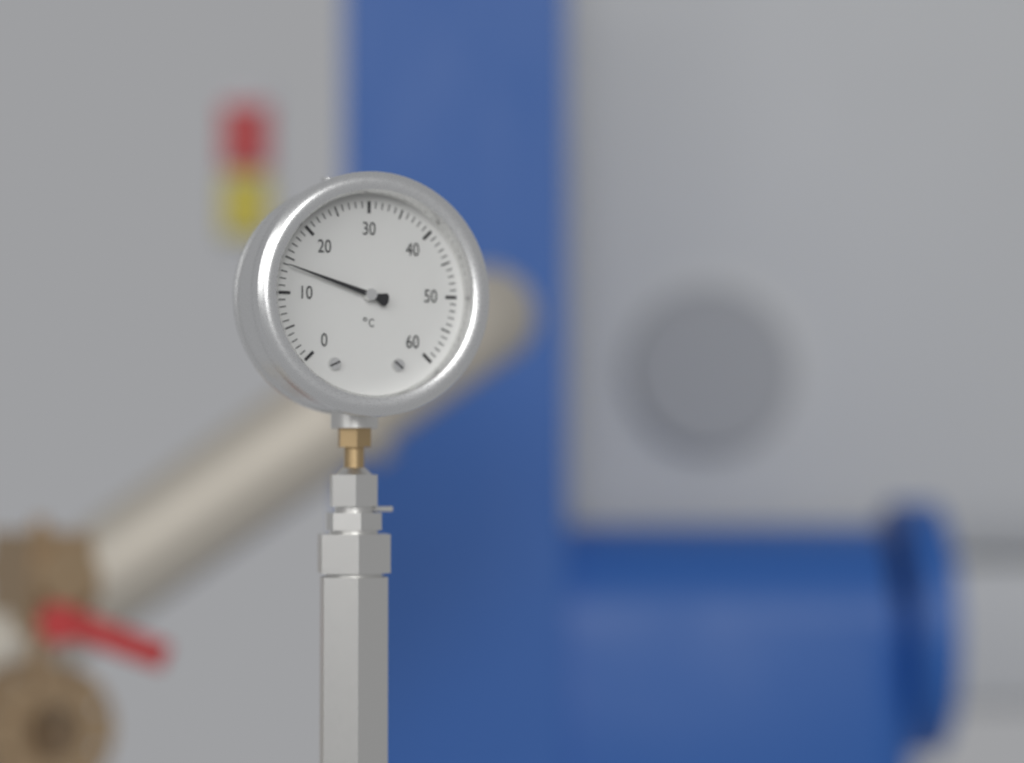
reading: 14 °C
